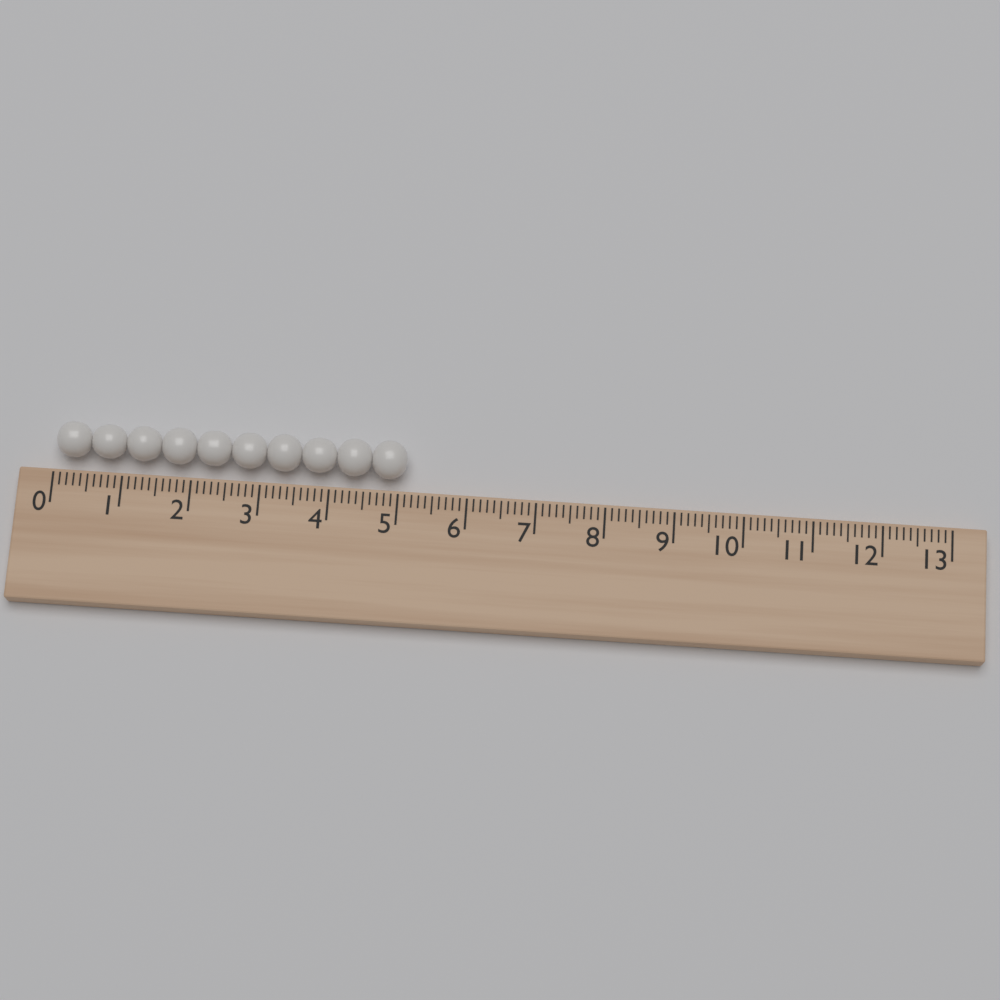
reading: 5.1 (no unit)
